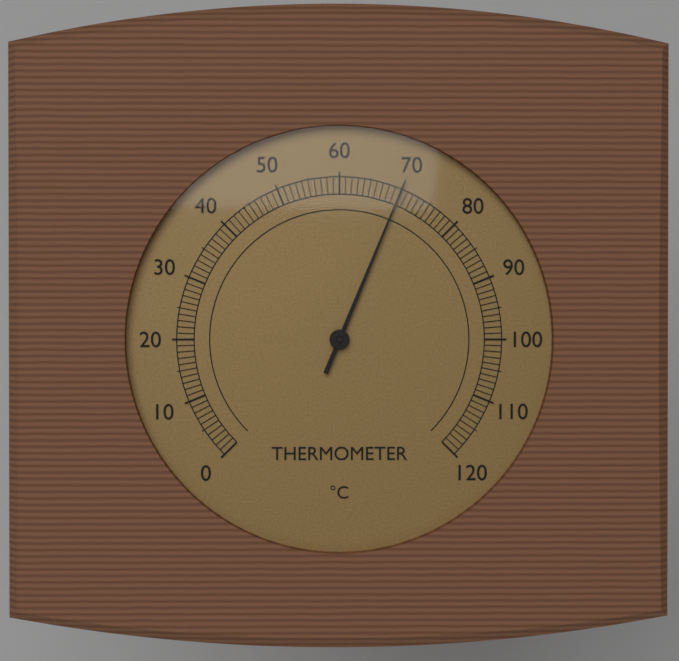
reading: 70 °C
